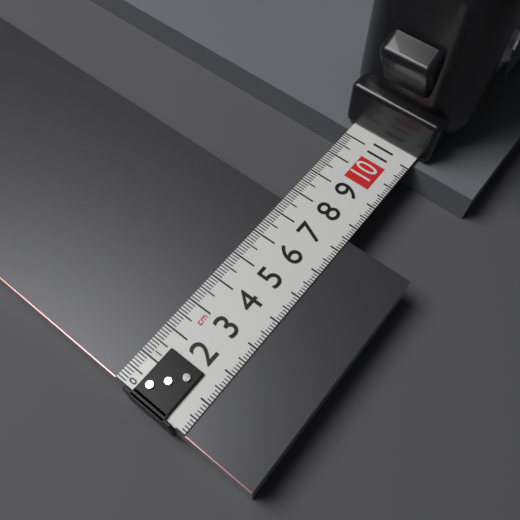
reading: 7.5 cm
